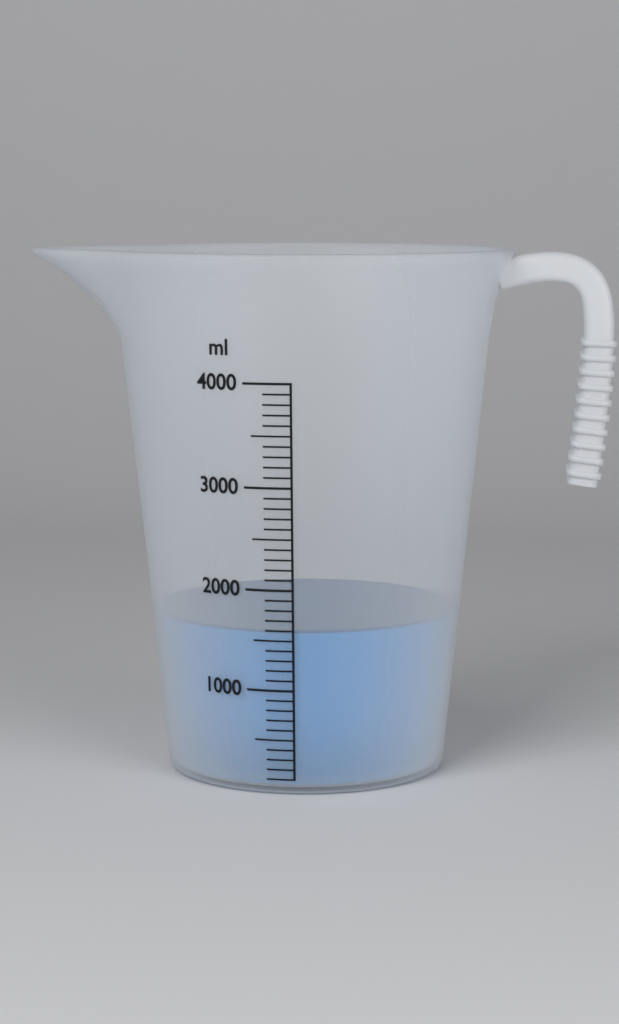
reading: 1600 ml
